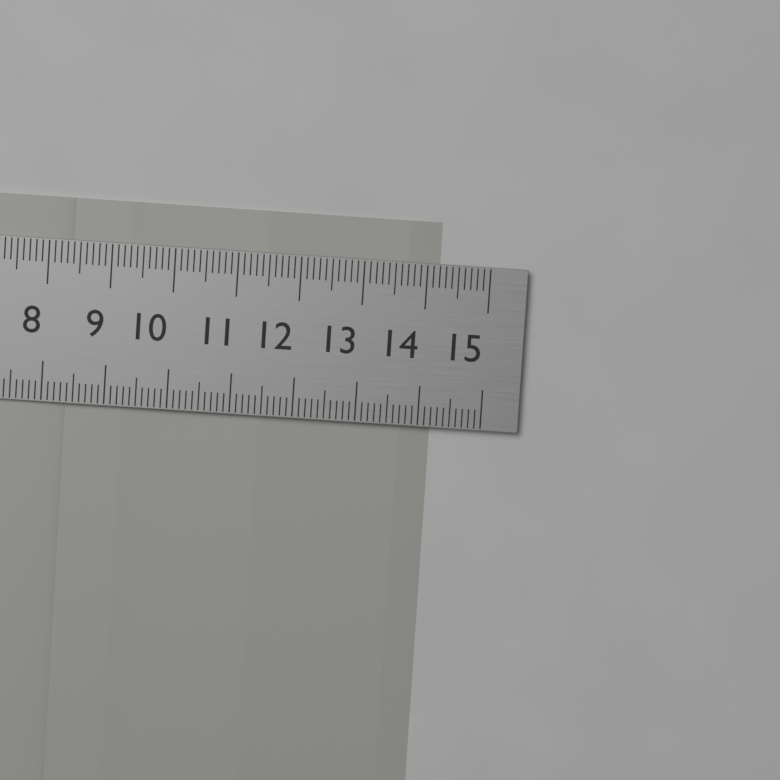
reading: 14.2 cm
